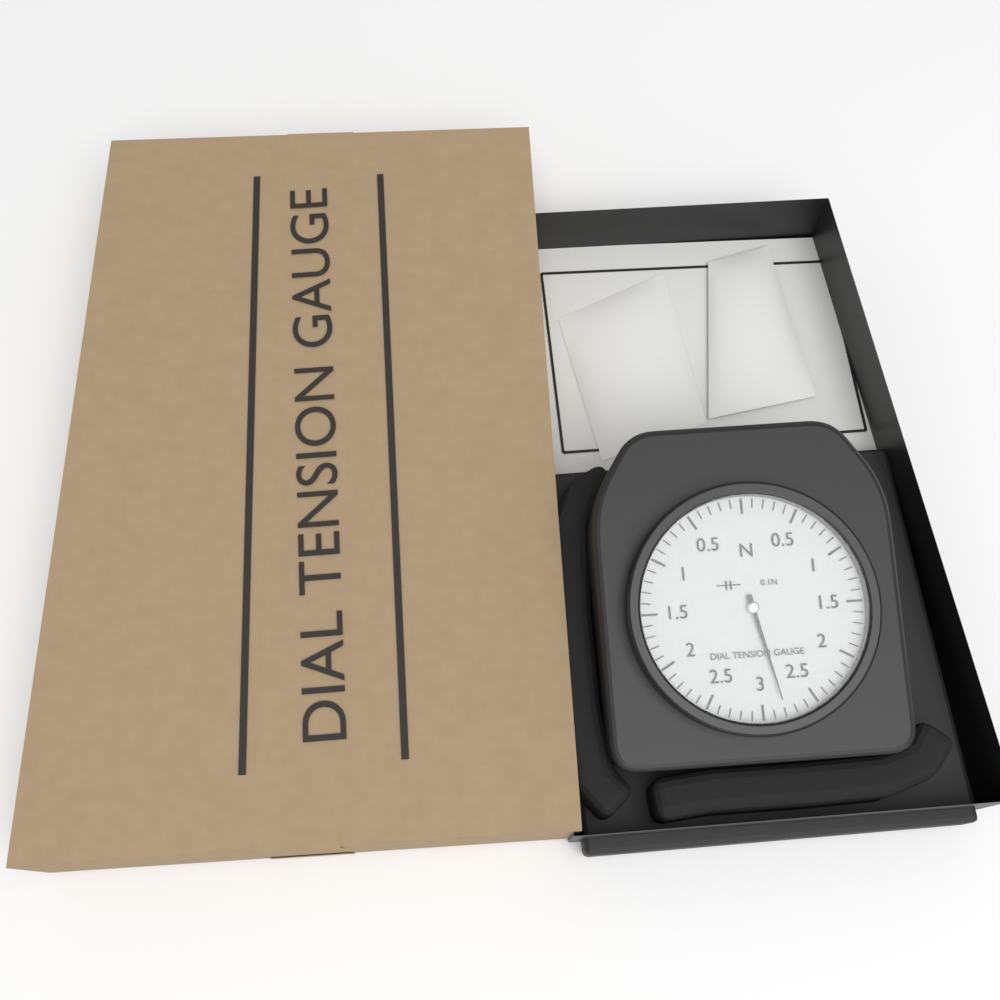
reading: 2.8 N
